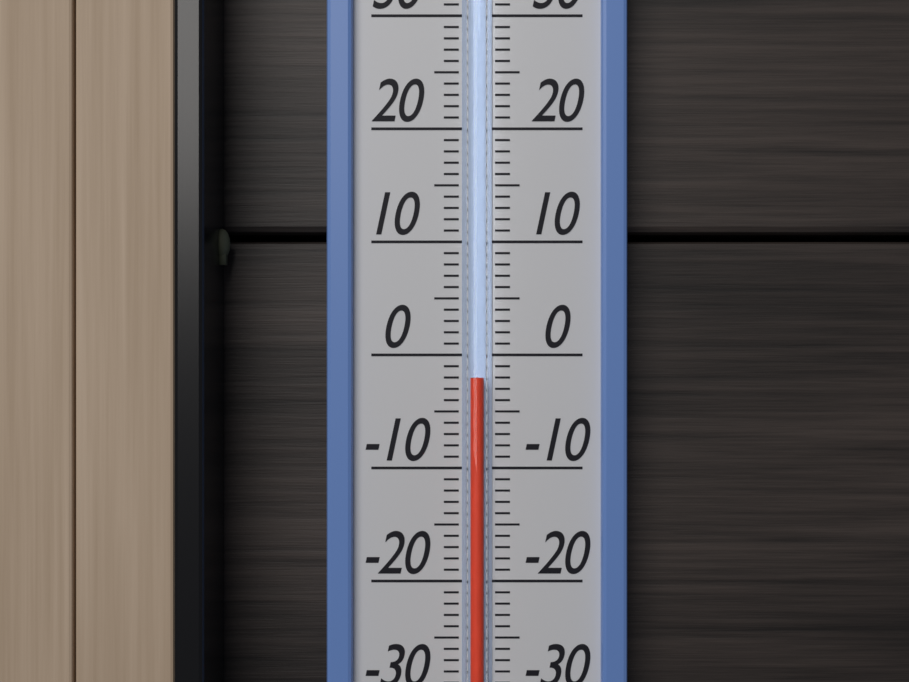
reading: -2 °C
